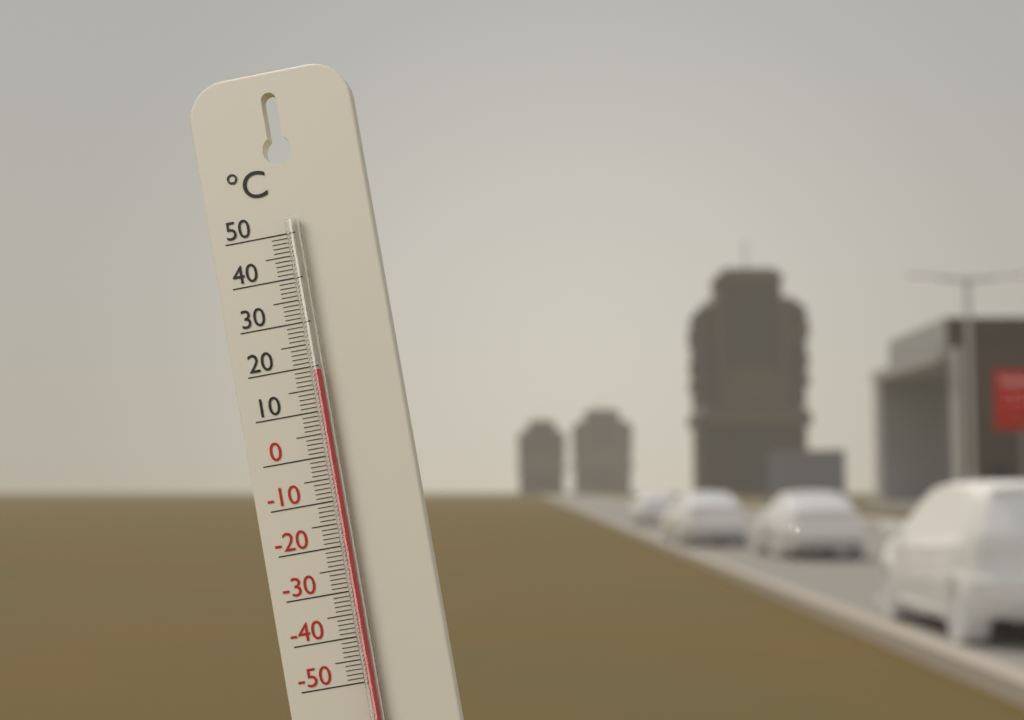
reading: 19 °C
